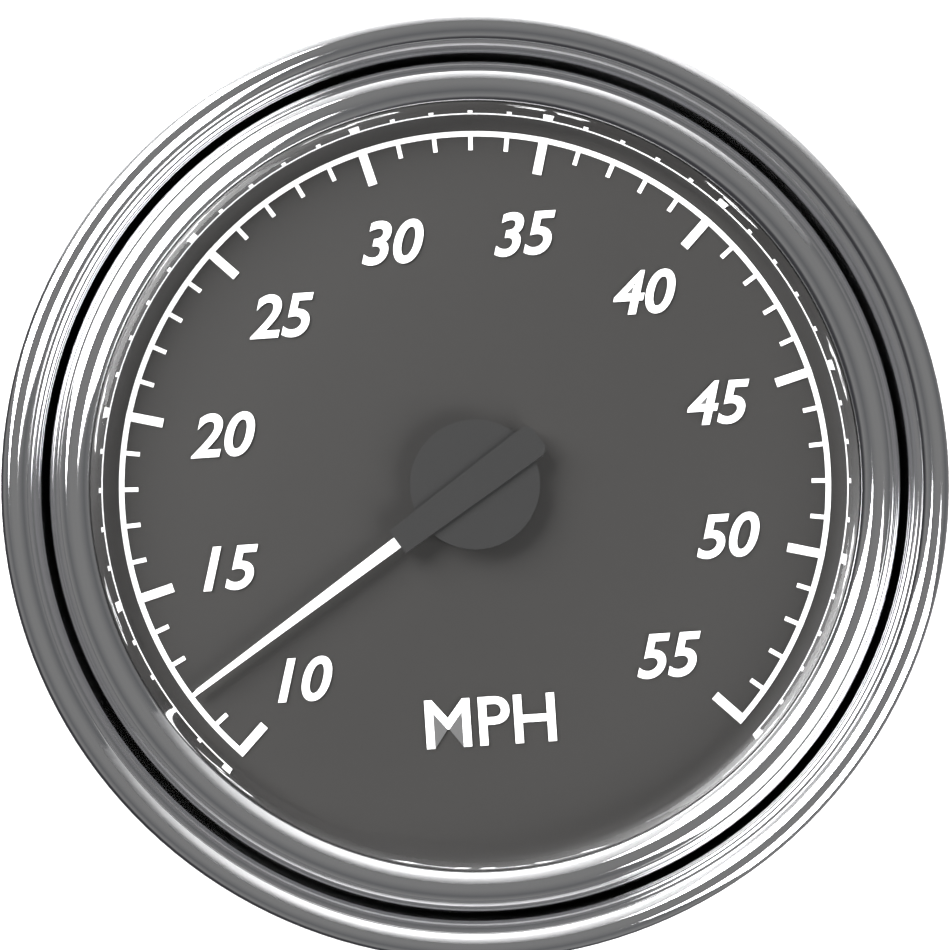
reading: 12 MPH
